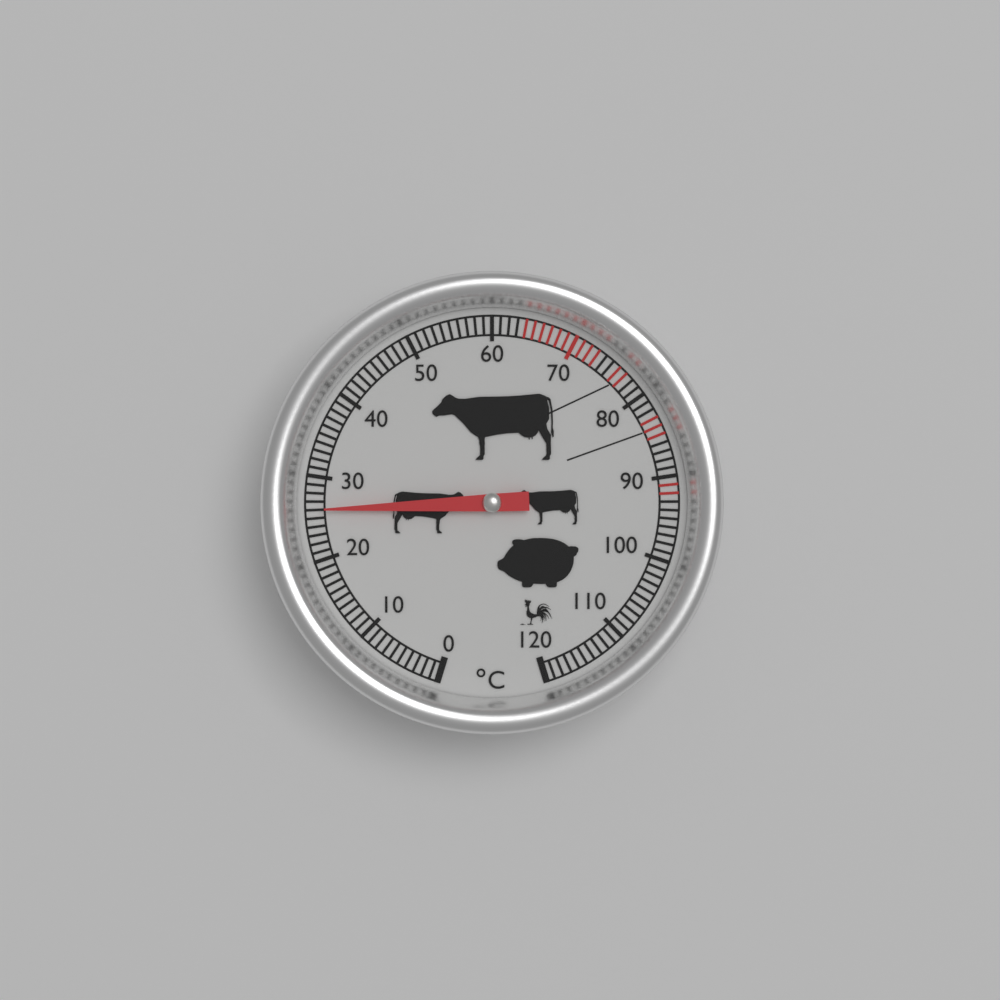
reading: 26 °C
